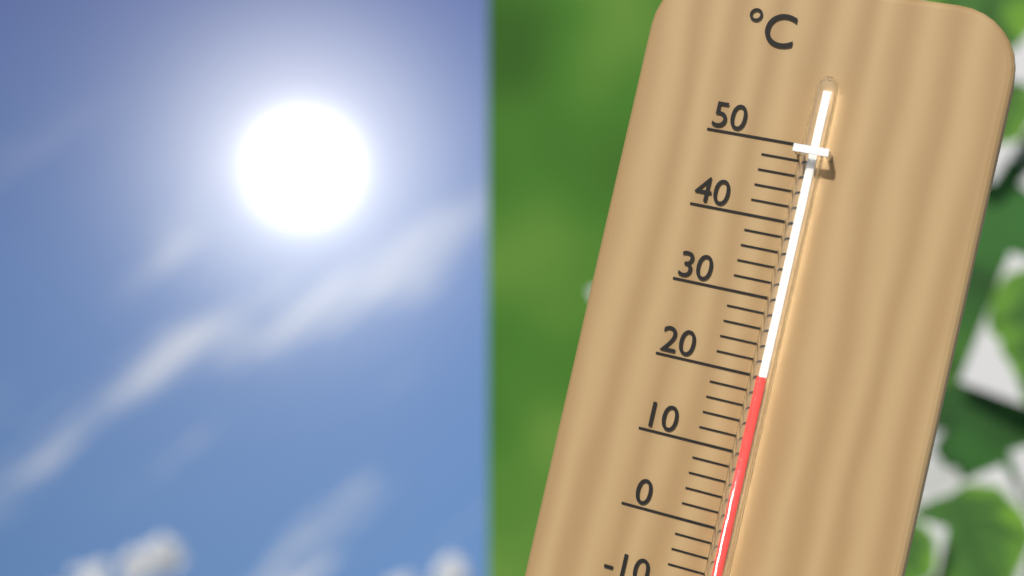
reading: 20 °C
